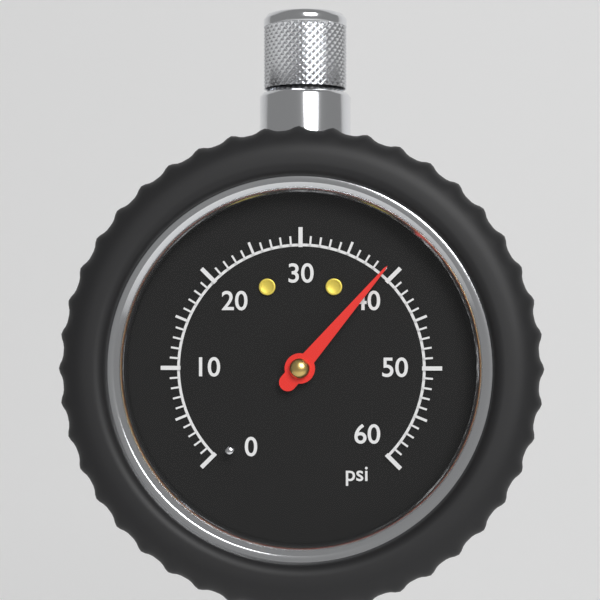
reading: 39 psi
